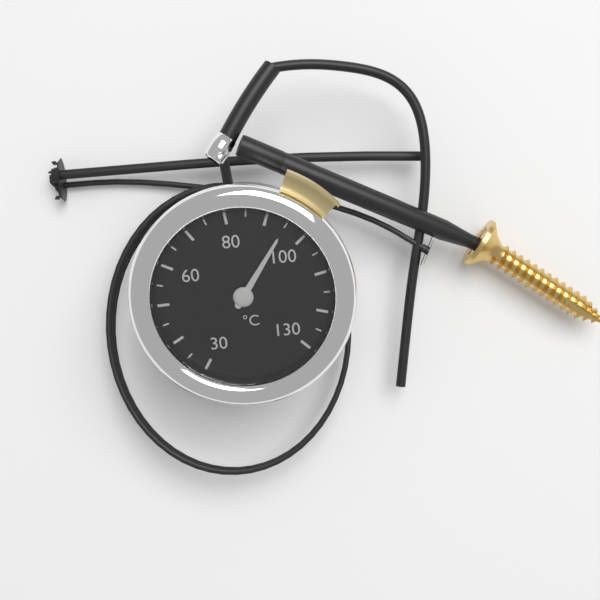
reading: 95 °C
